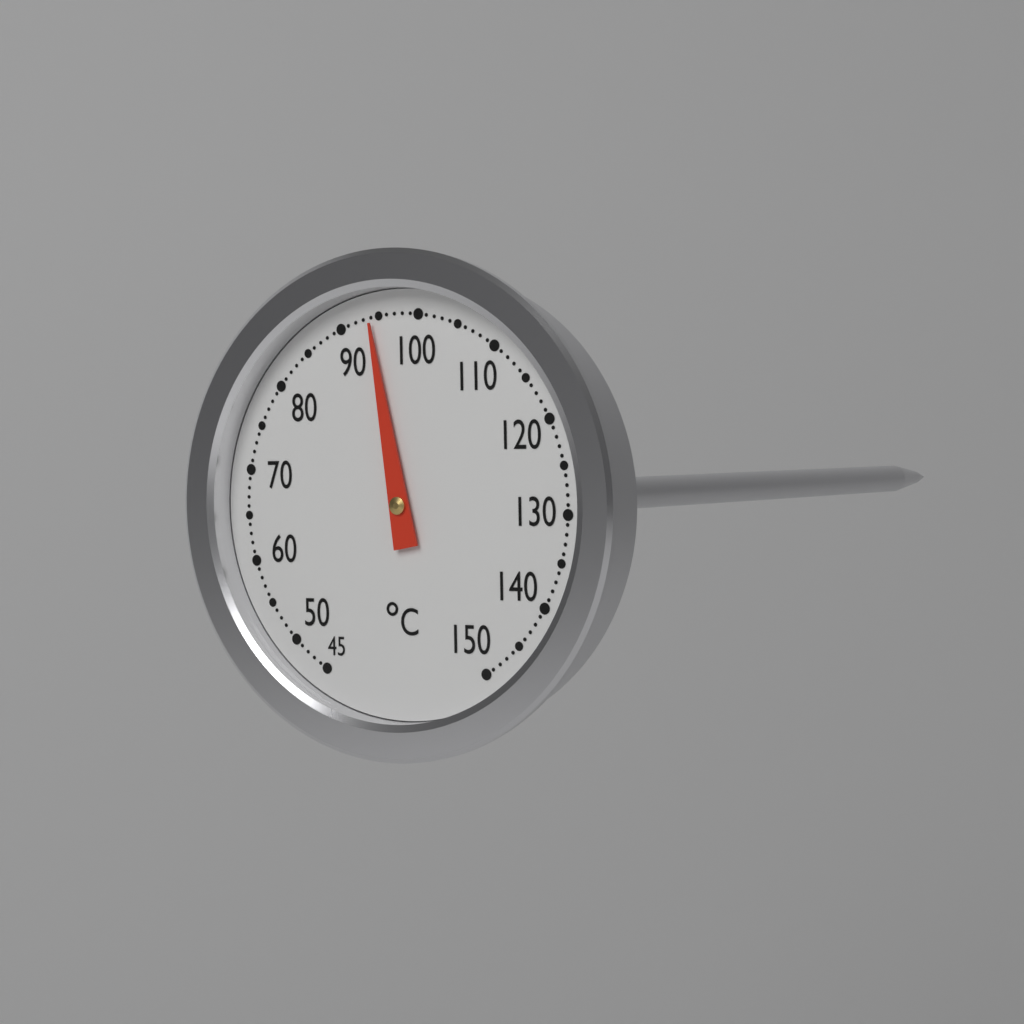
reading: 94 °C
